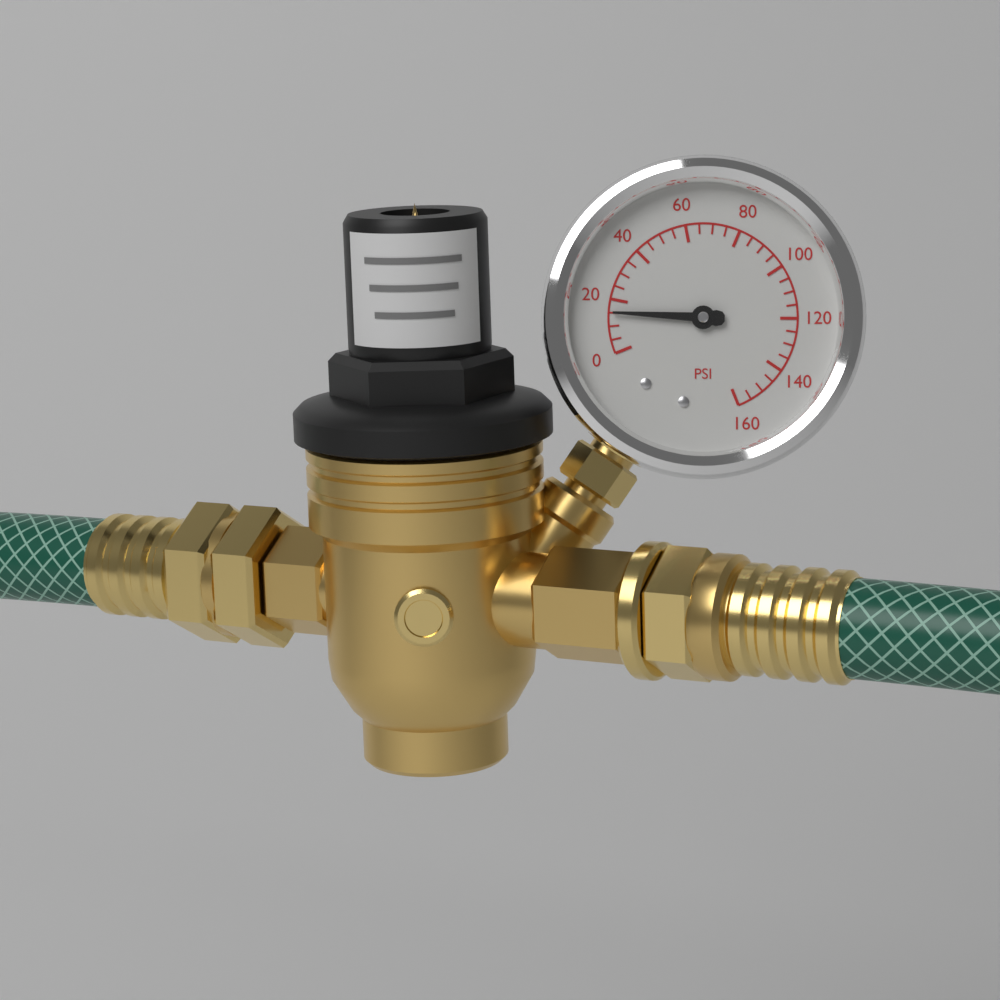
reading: 15 psi
